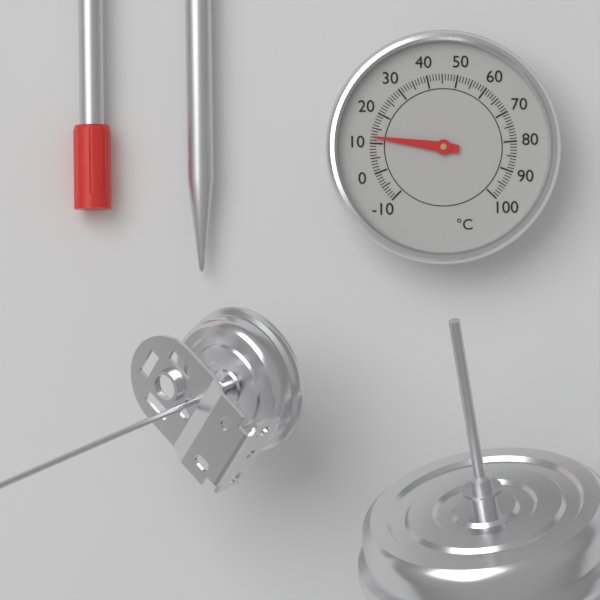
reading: 12 °C
